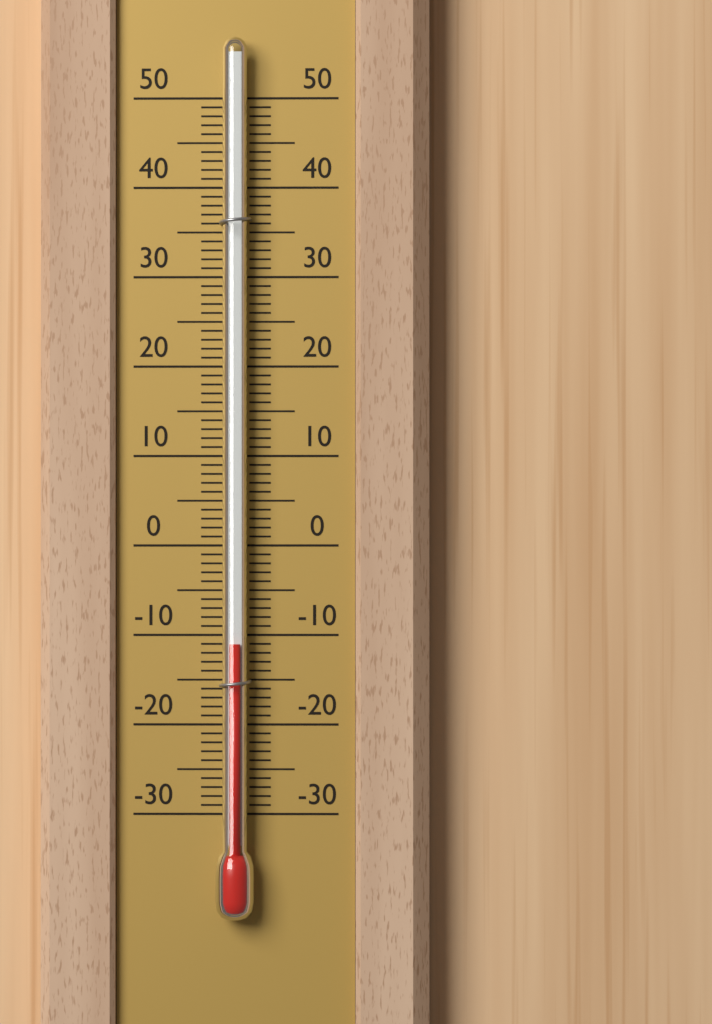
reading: -11 (no unit)
